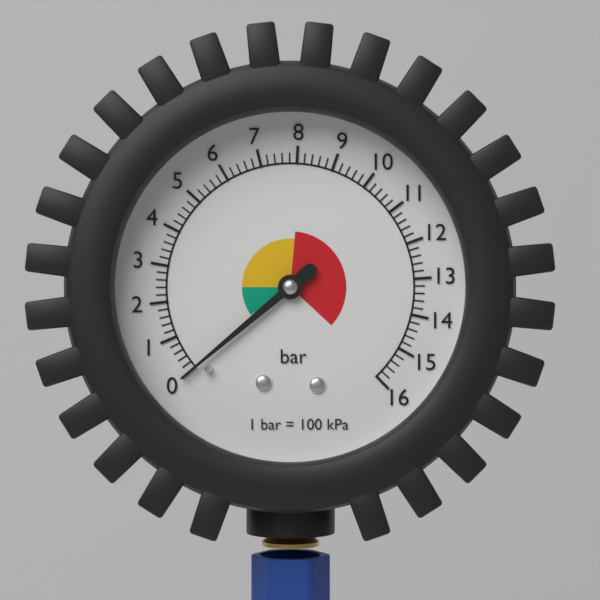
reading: 0.0 bar
